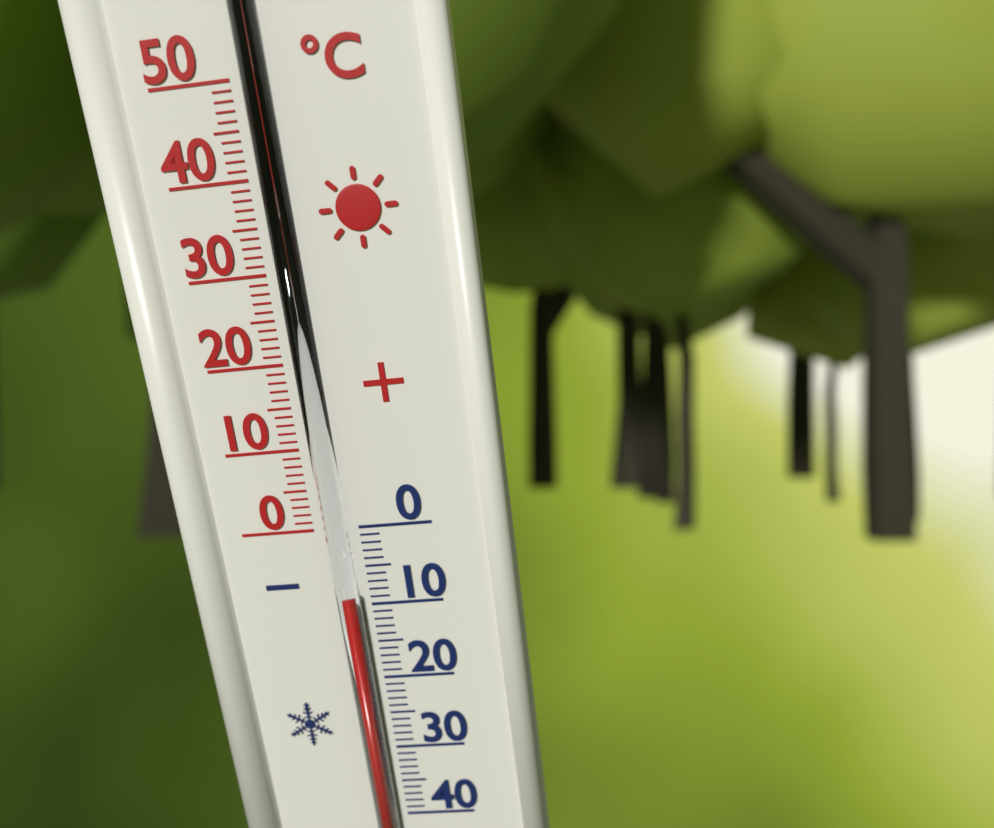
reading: -8 °C
